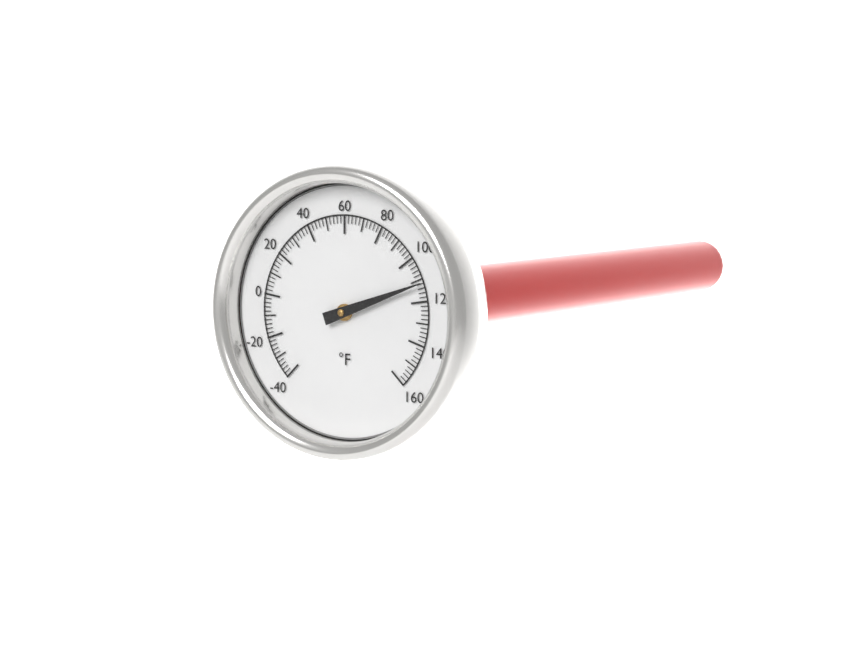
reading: 112 °F
